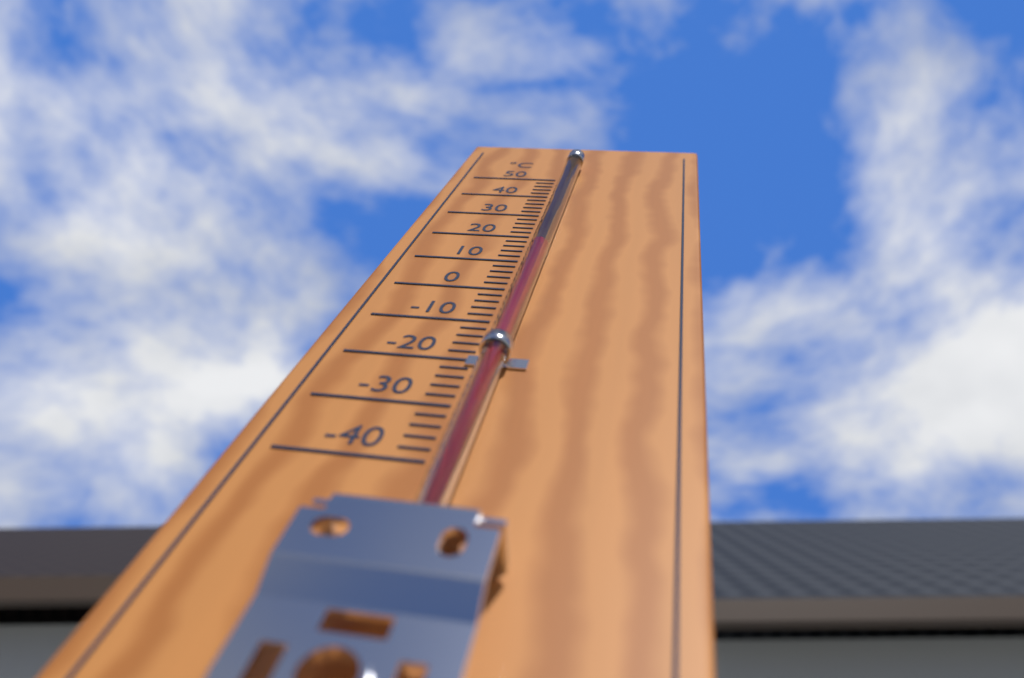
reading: 12 °C
